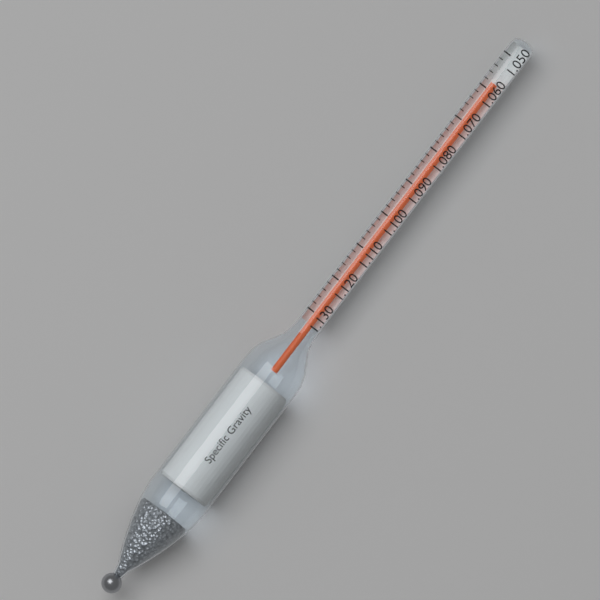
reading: 1.058 (no unit)
